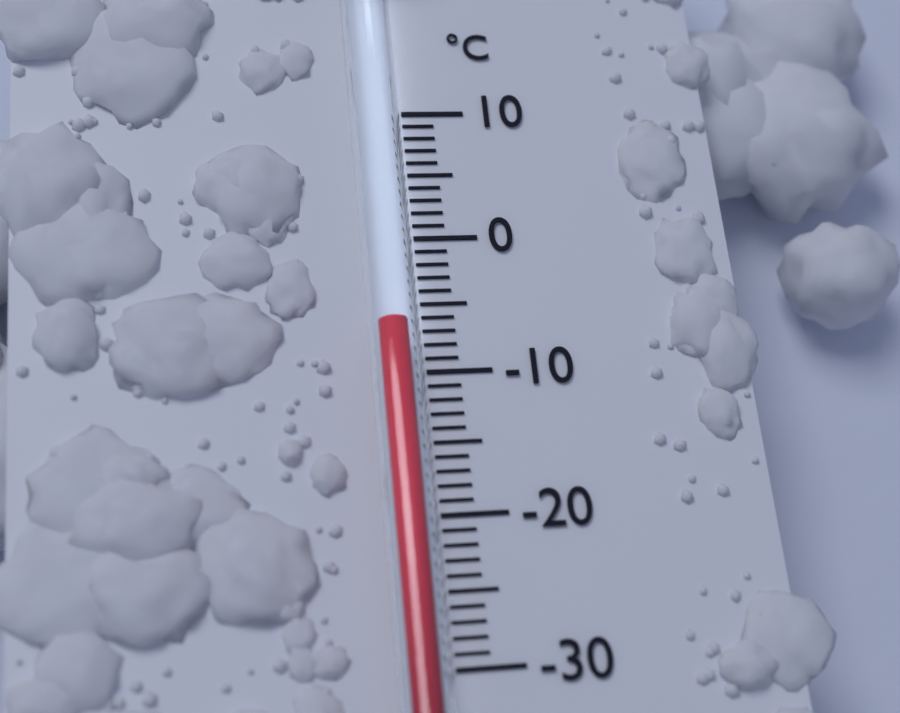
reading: -7 °C
